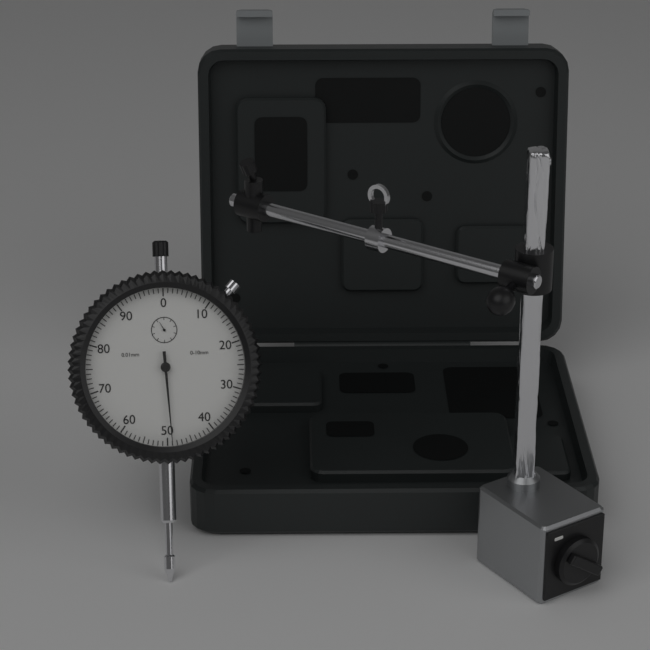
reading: 0.49 mm
